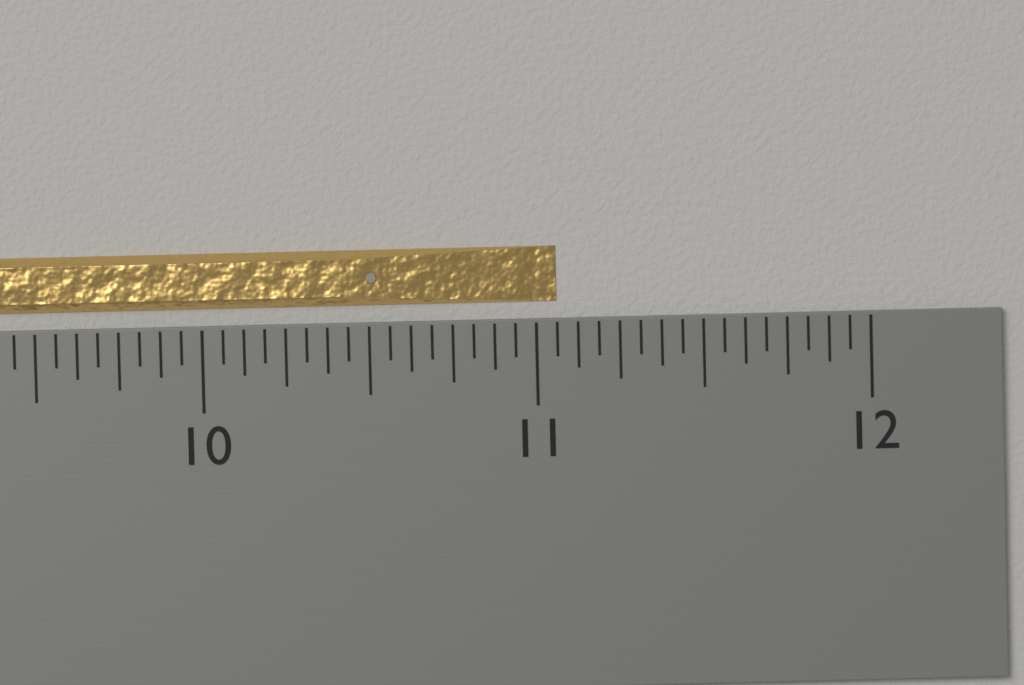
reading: 11.0625 inch
